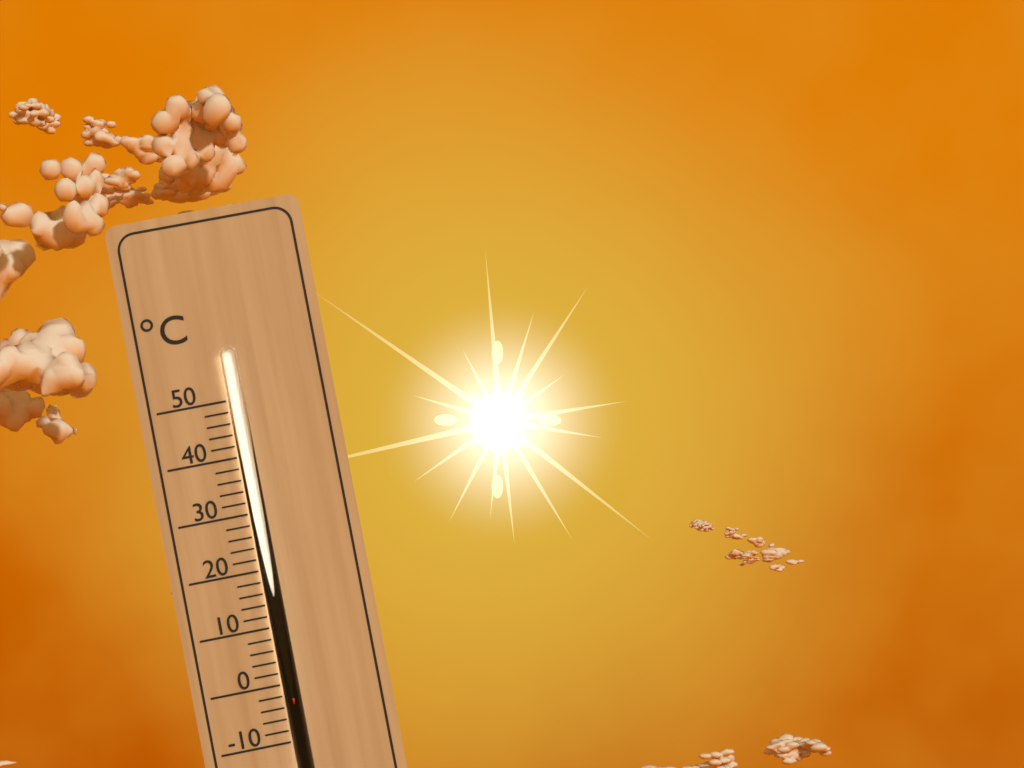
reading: -2 °C
